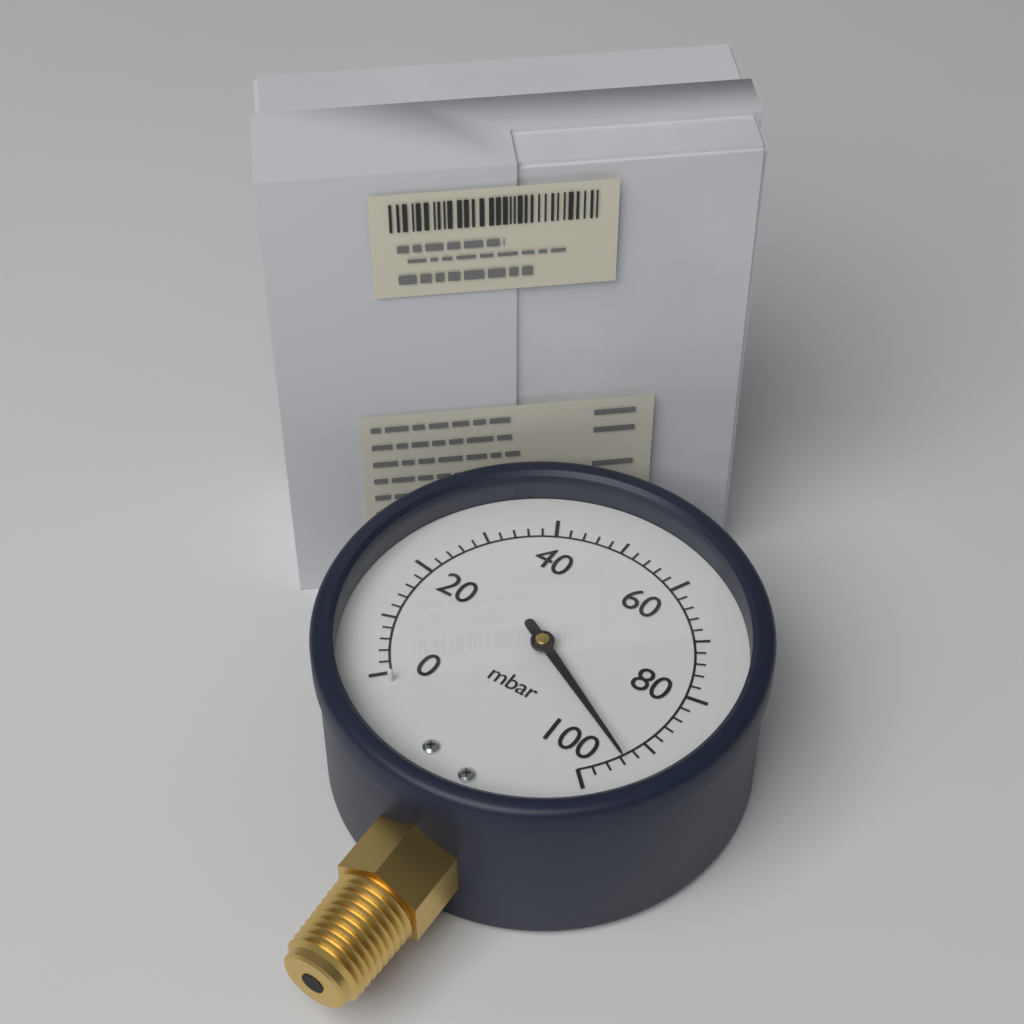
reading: 94 mbar
